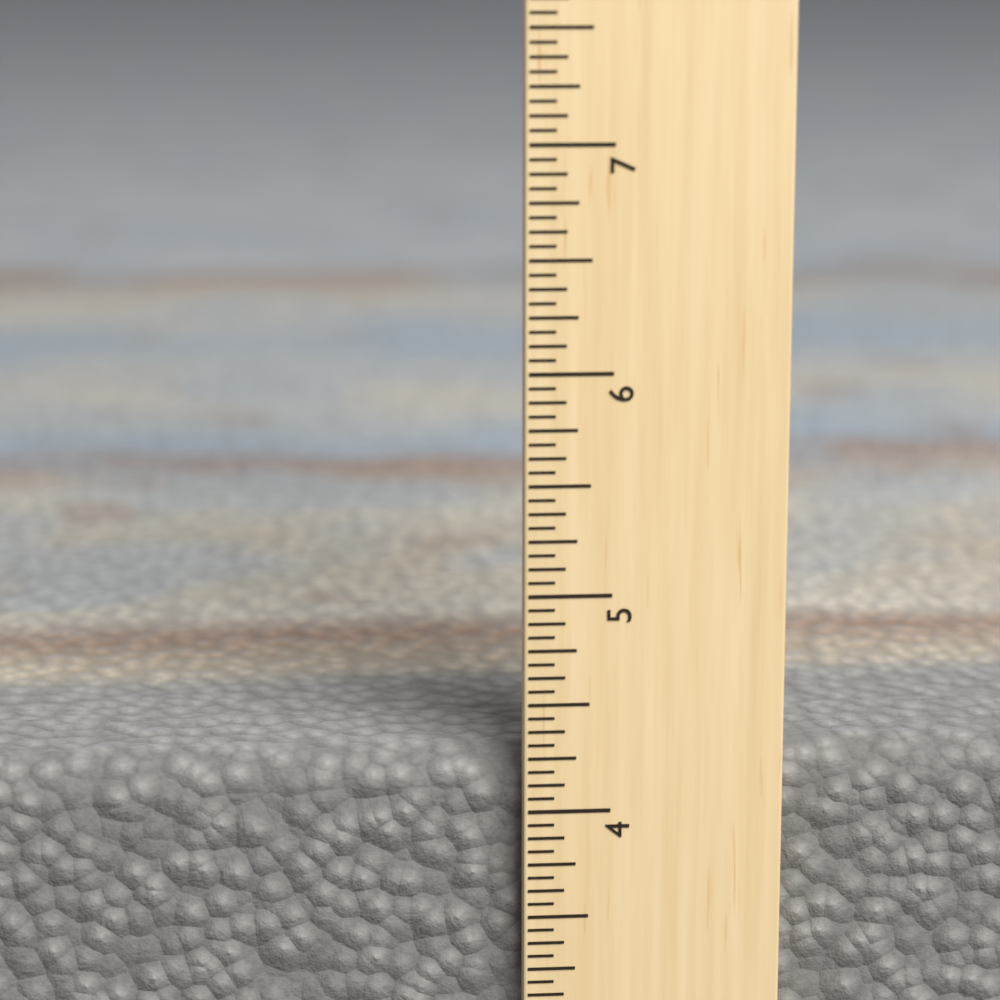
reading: 4.2500 in
